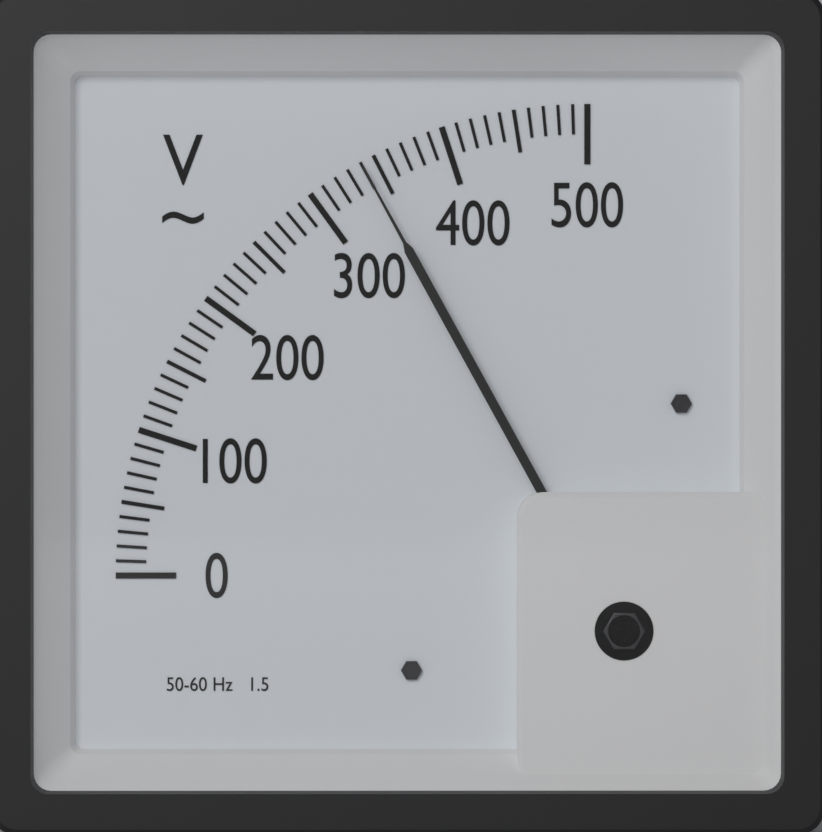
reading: 340 V
